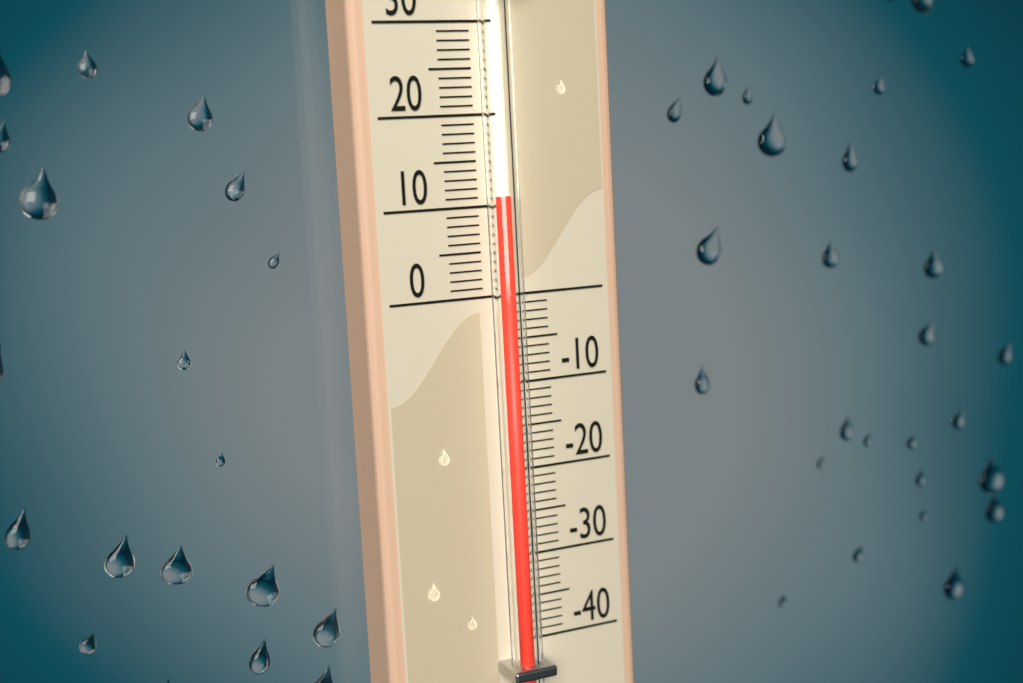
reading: 11 (no unit)
